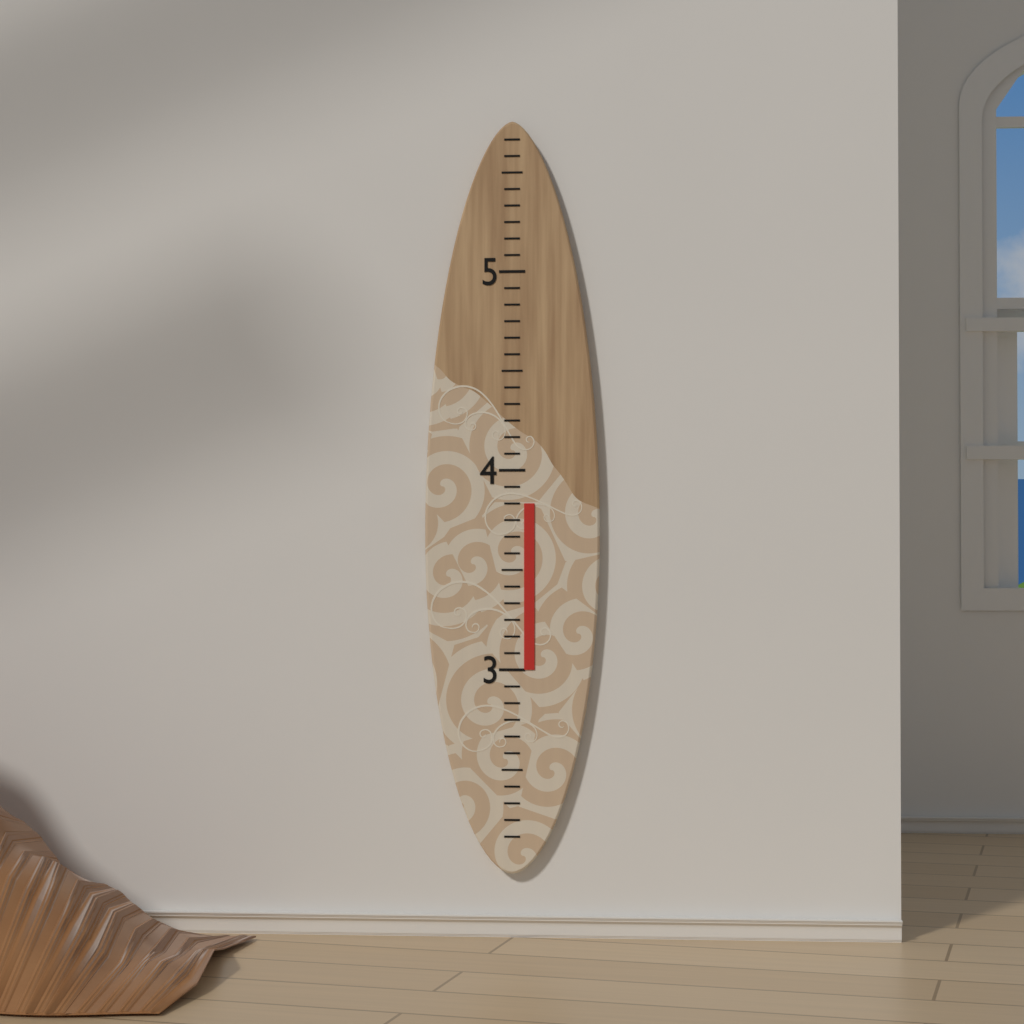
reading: 3.833333 (no unit)
